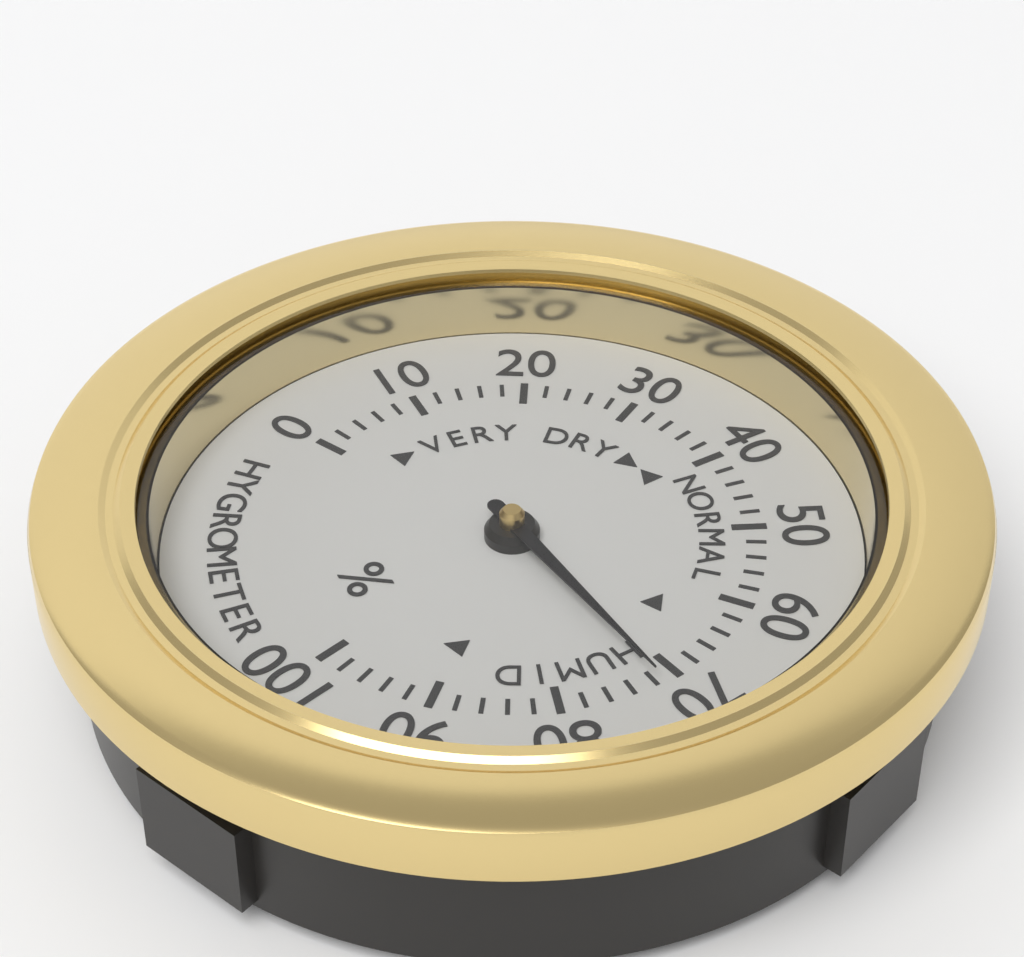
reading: 72 %
